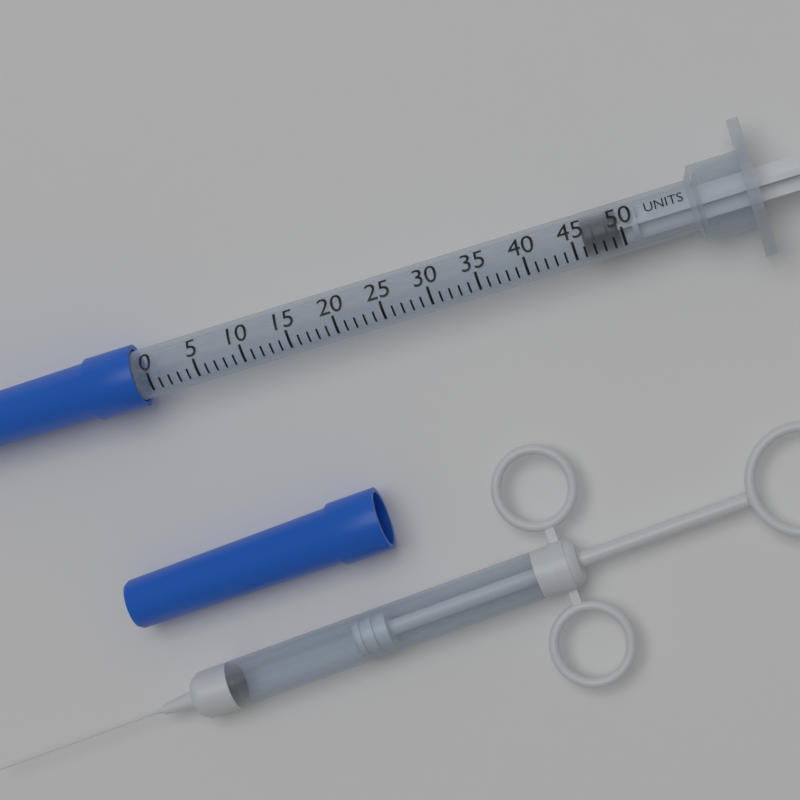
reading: 46 units
